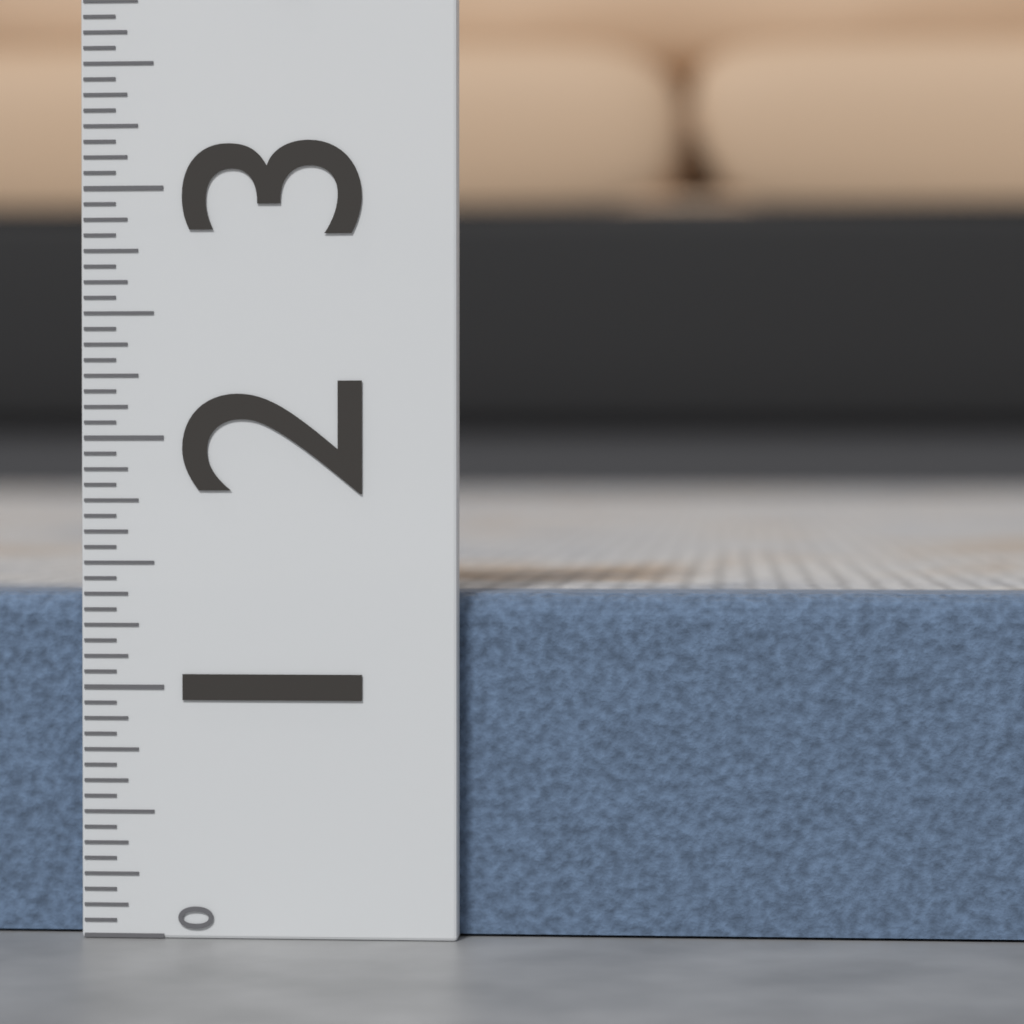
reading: 1.3750 (no unit)
